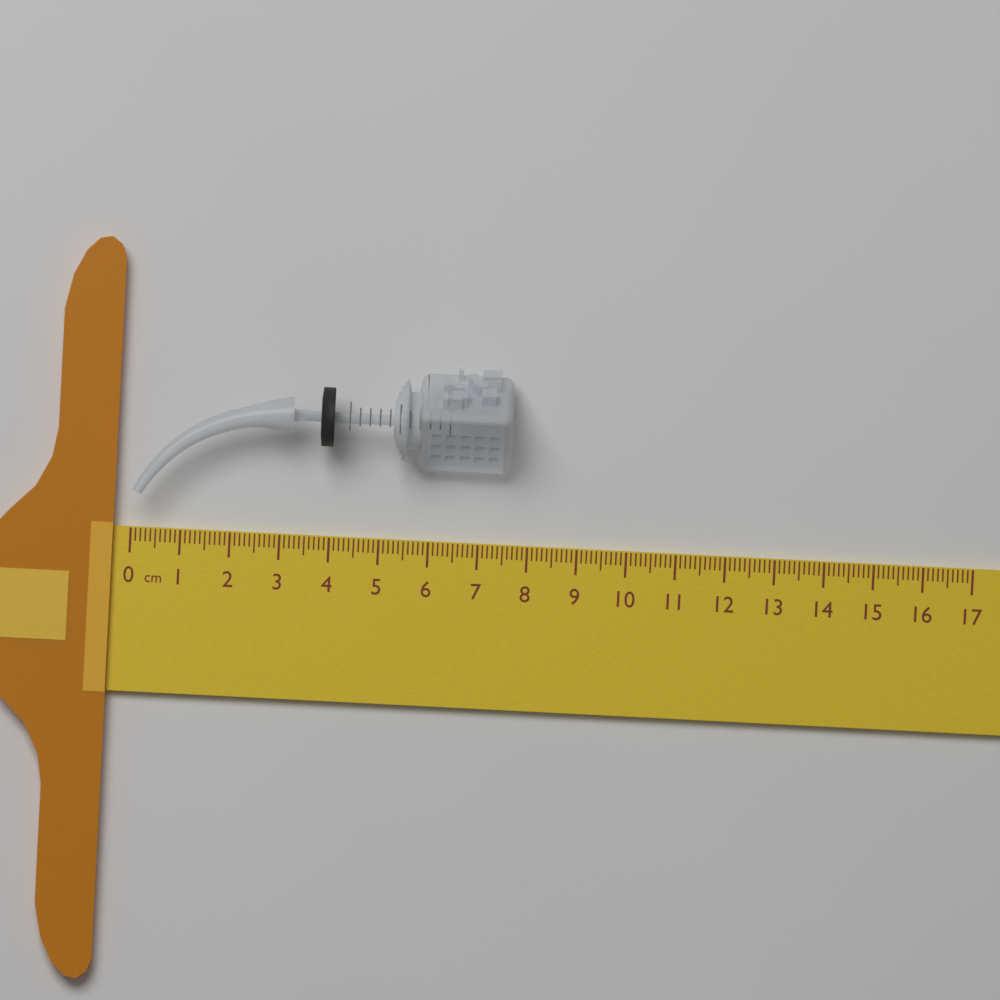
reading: 7.6 cm
